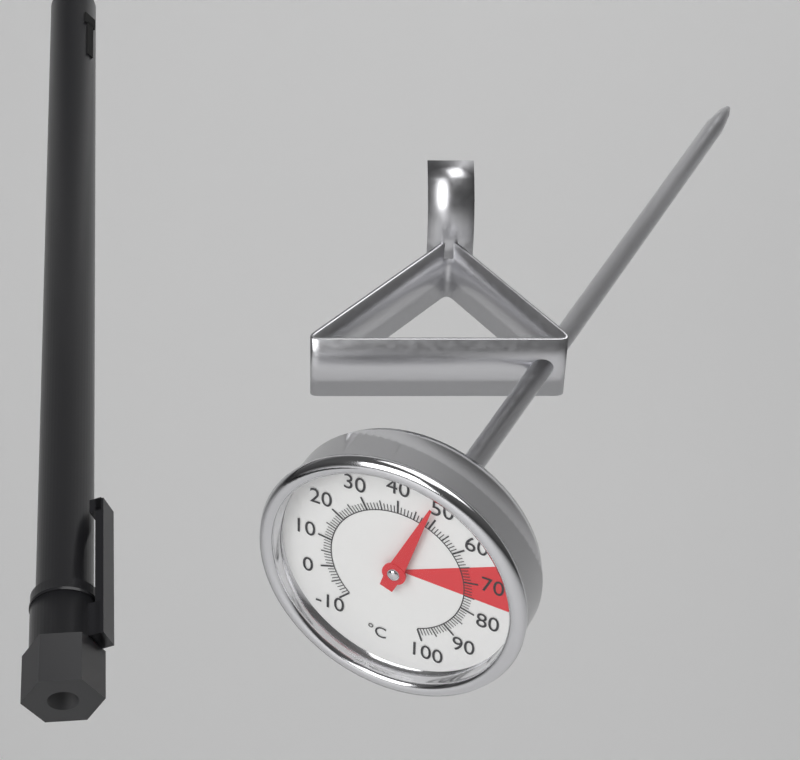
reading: 48 °C
